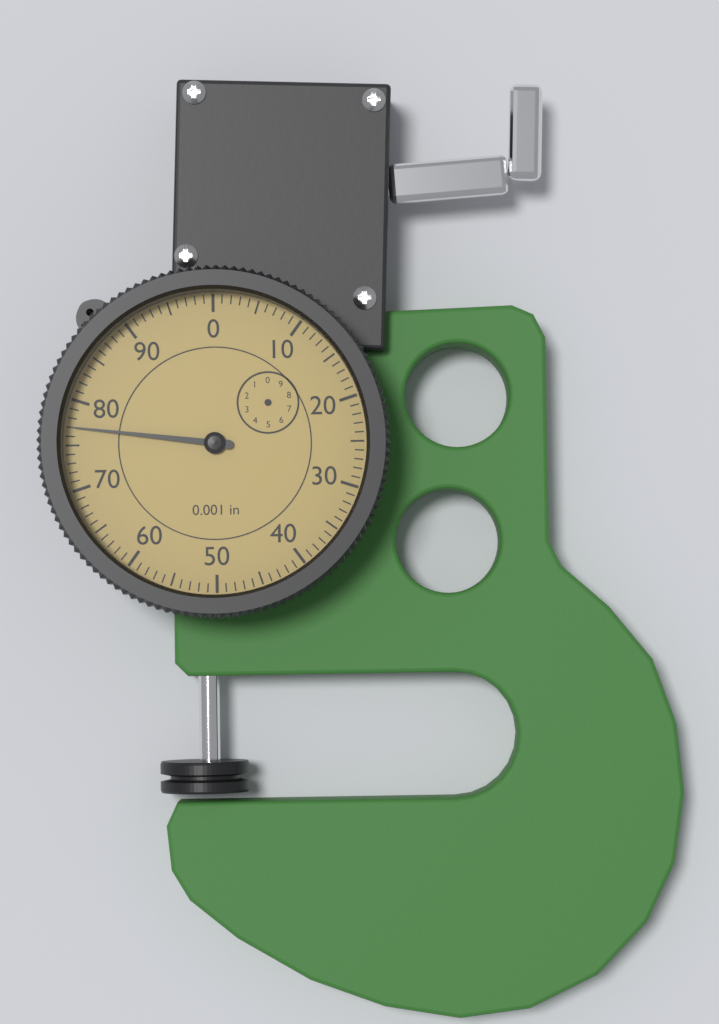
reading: 77 0.001 in
